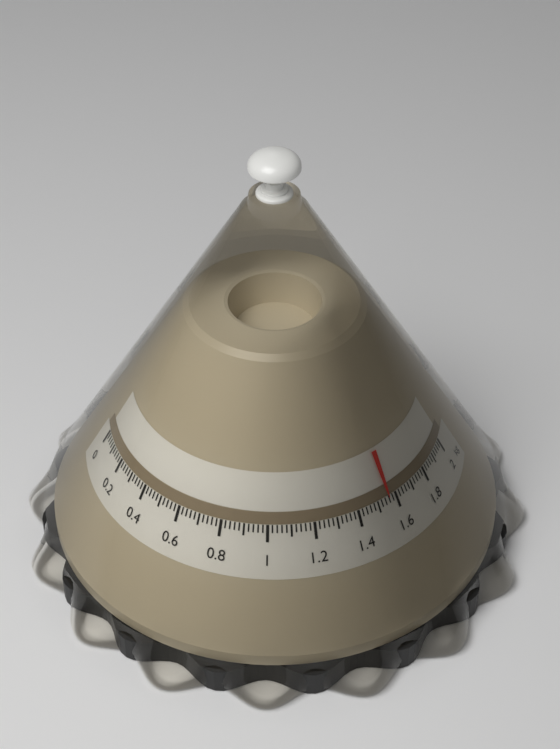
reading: 1.56 kg
